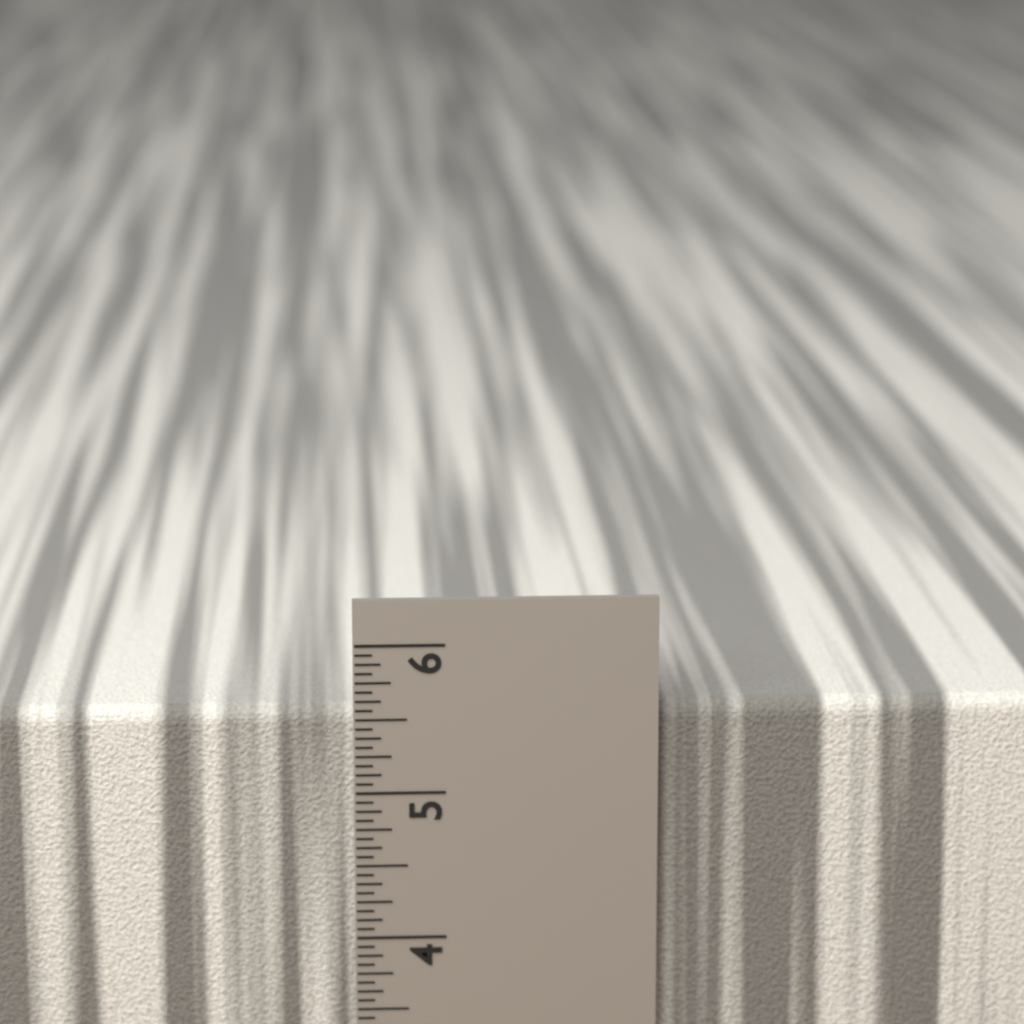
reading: 5.5625 in
